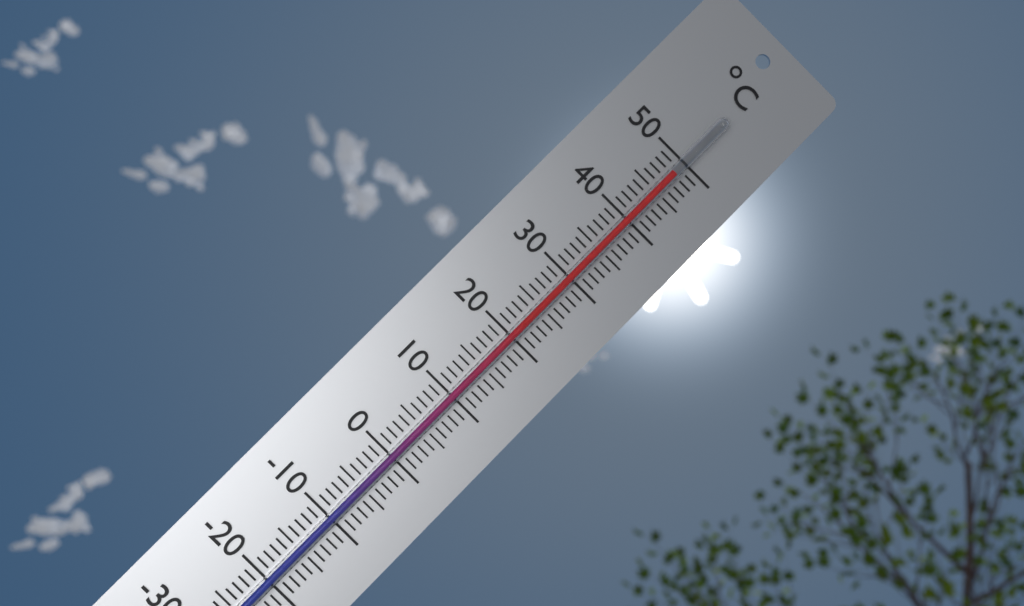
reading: 48 °C
